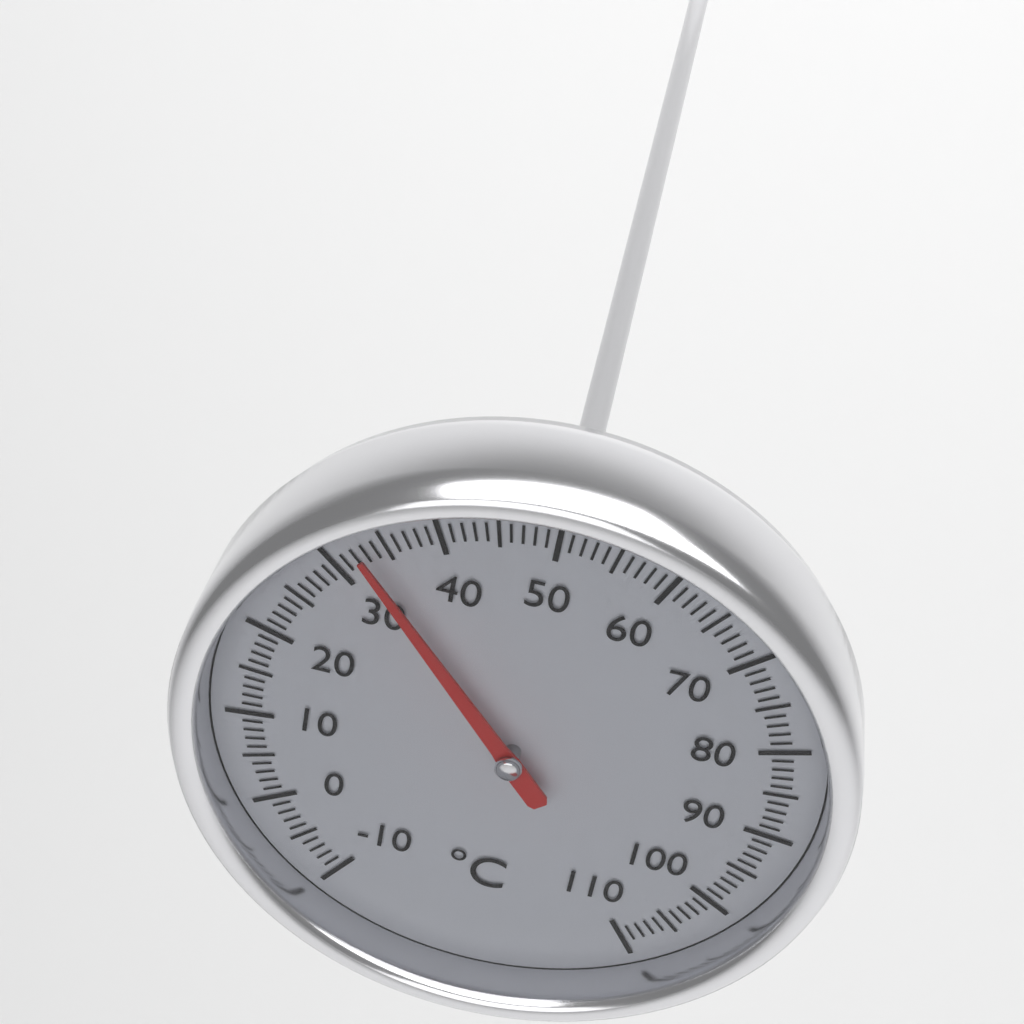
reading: 33 °C
